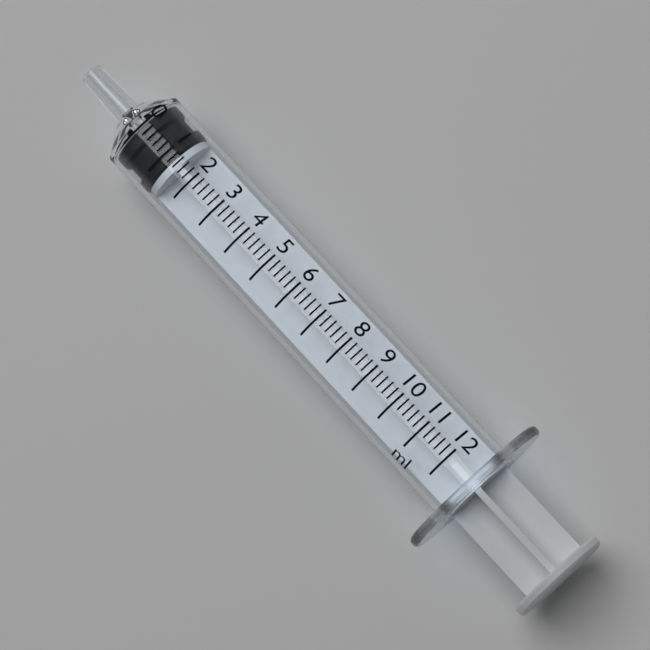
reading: 0.0 ml
